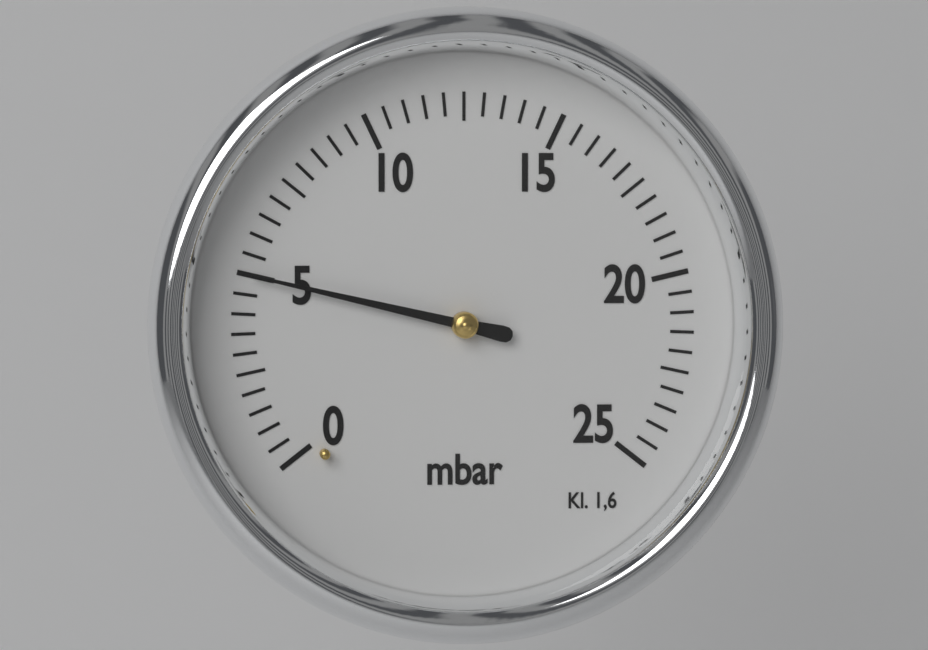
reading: 5.0 mbar
